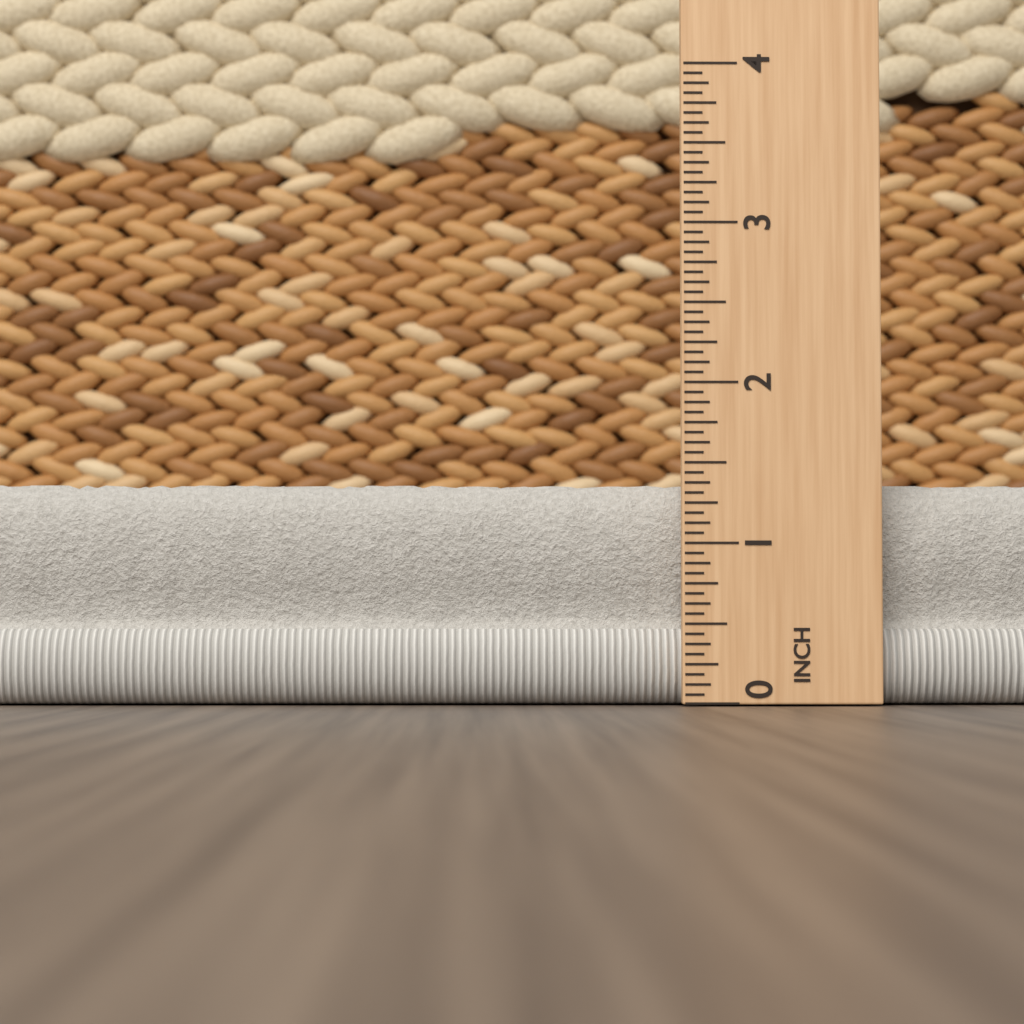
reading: 1.3750 in
